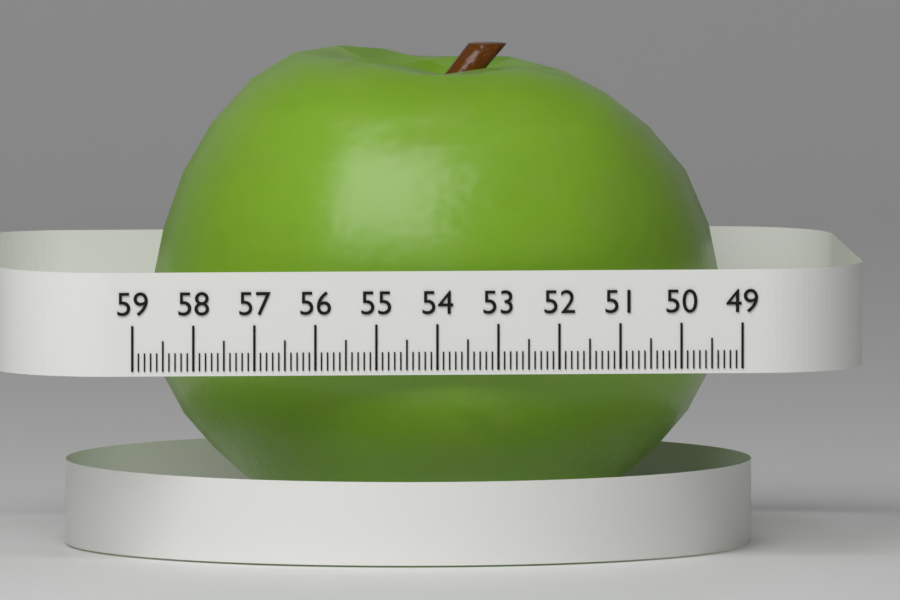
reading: 58.3 (no unit)
